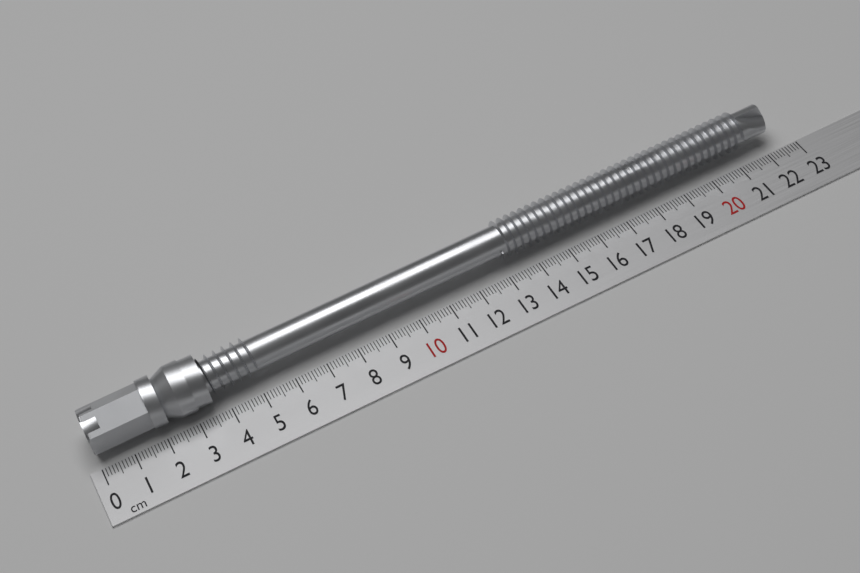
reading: 22.4 cm
